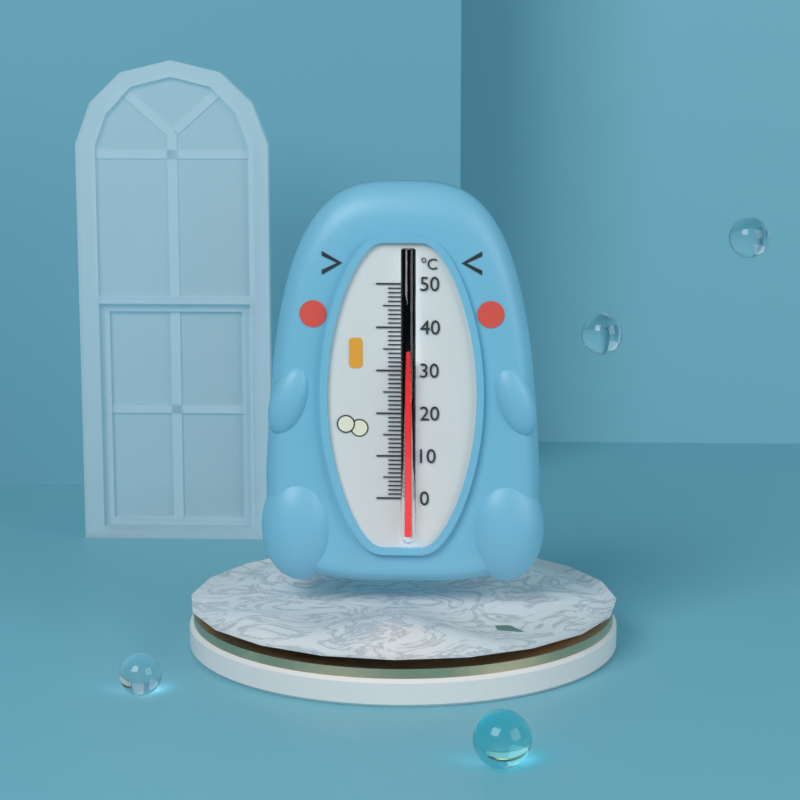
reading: 33 °C
